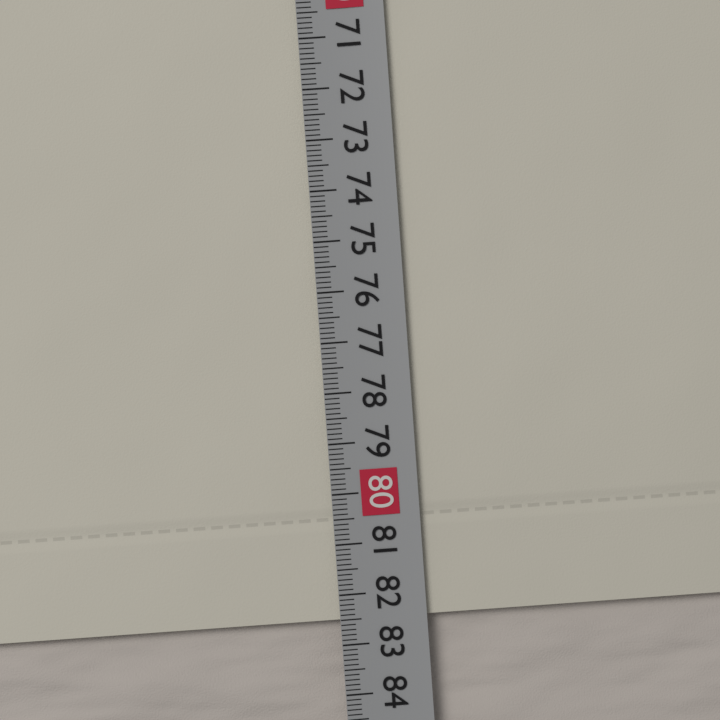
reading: 82.5 cm
